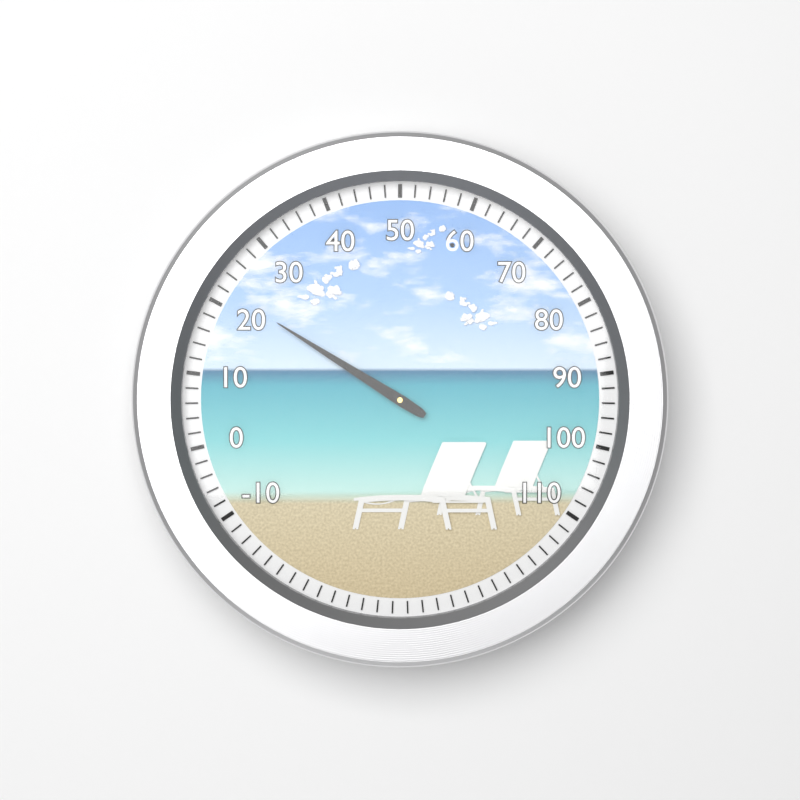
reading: 22 (no unit)
